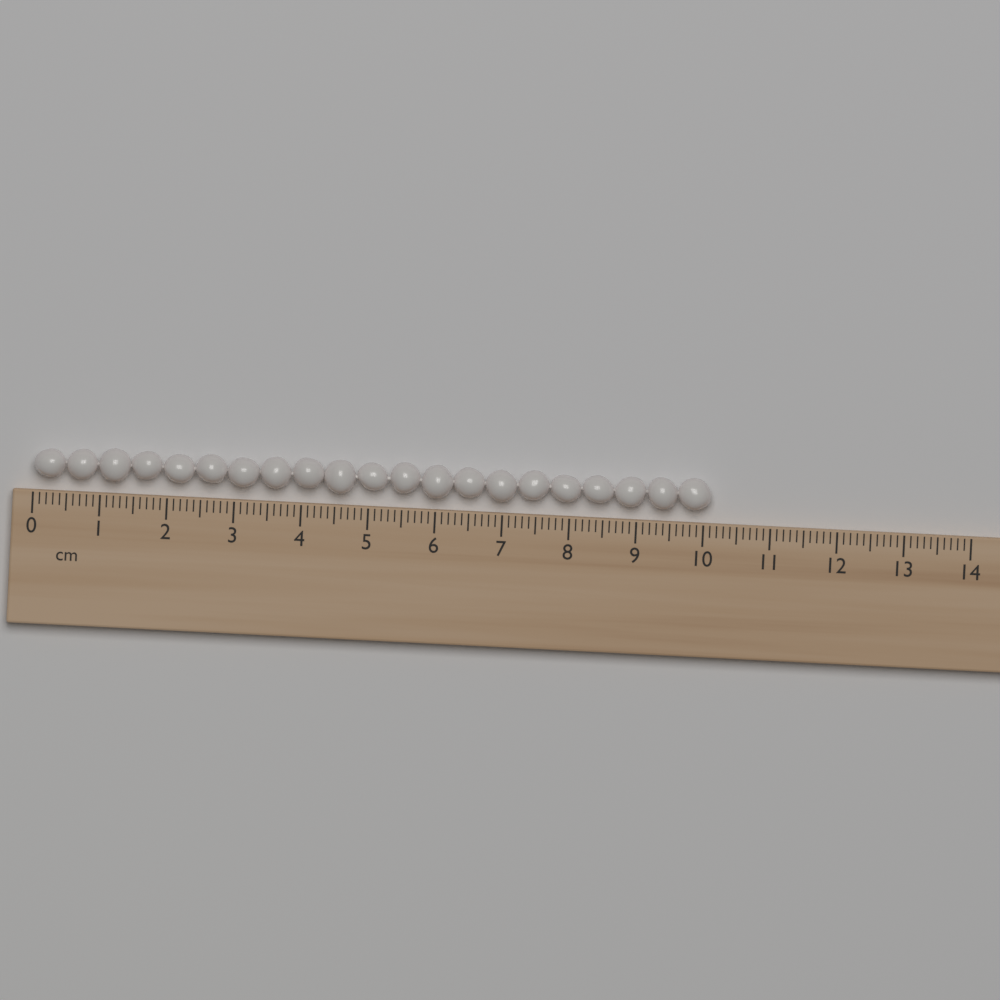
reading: 10.1 cm
